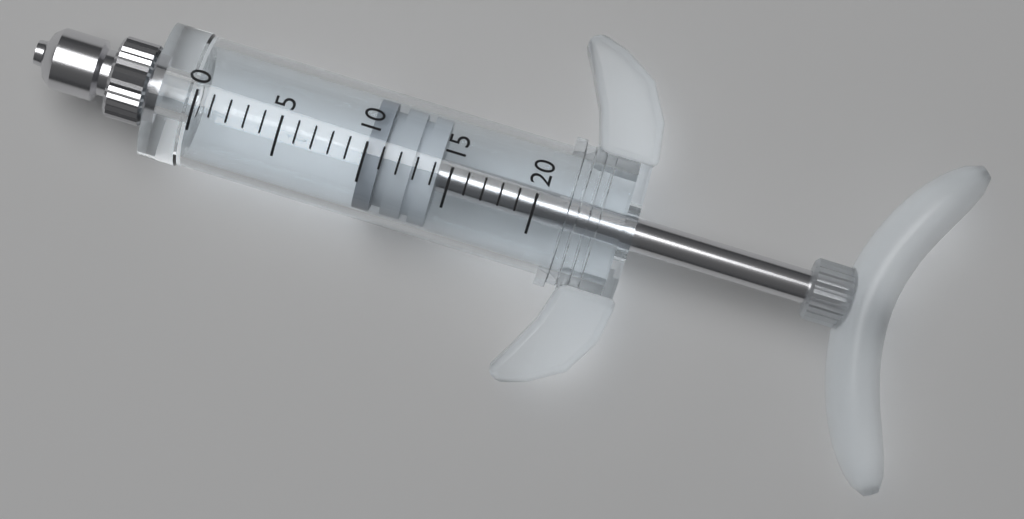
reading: 10 (no unit)
